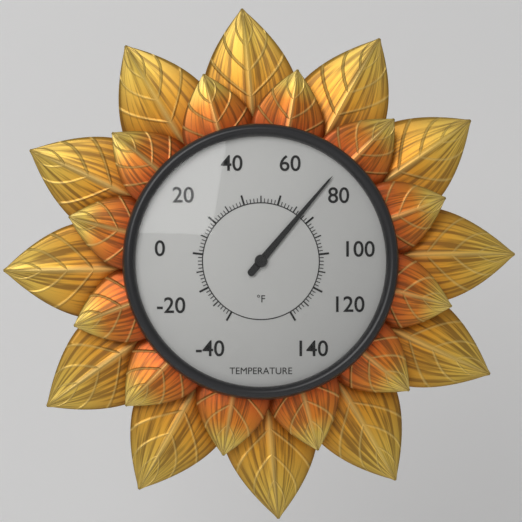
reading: 74 °F
